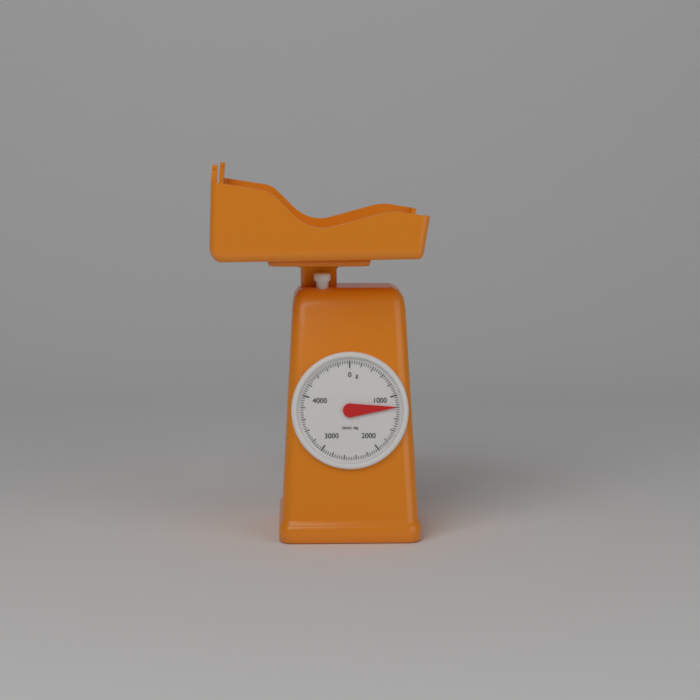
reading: 1200 g
